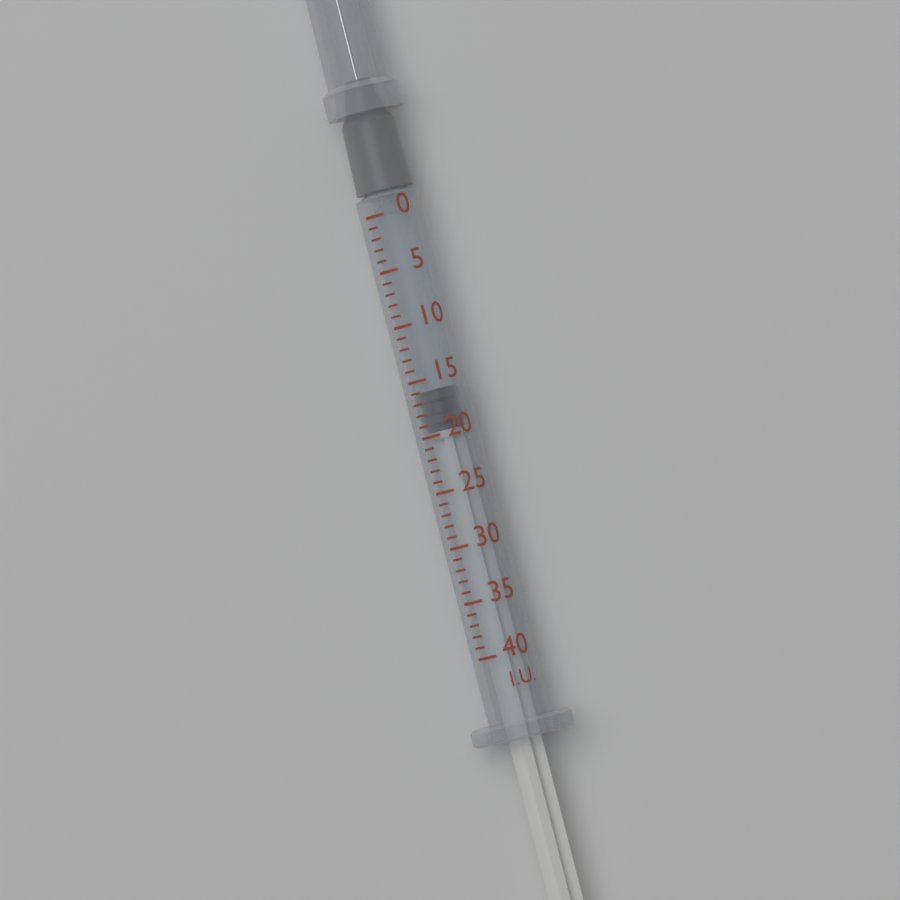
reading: 16 I.U.
